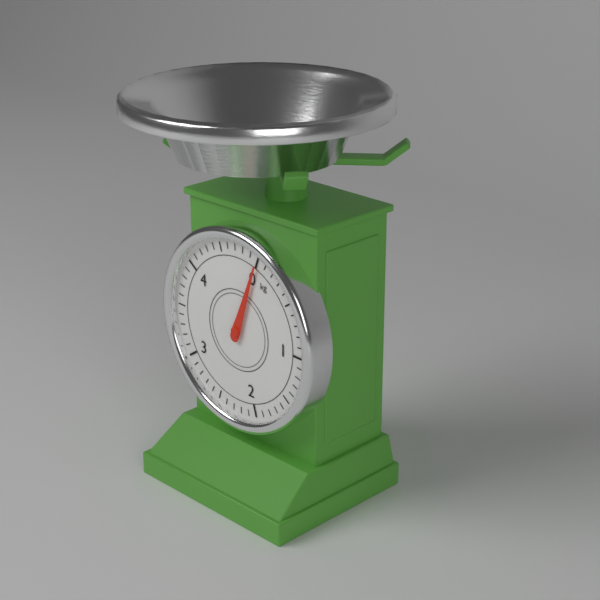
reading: 0.0 kg
